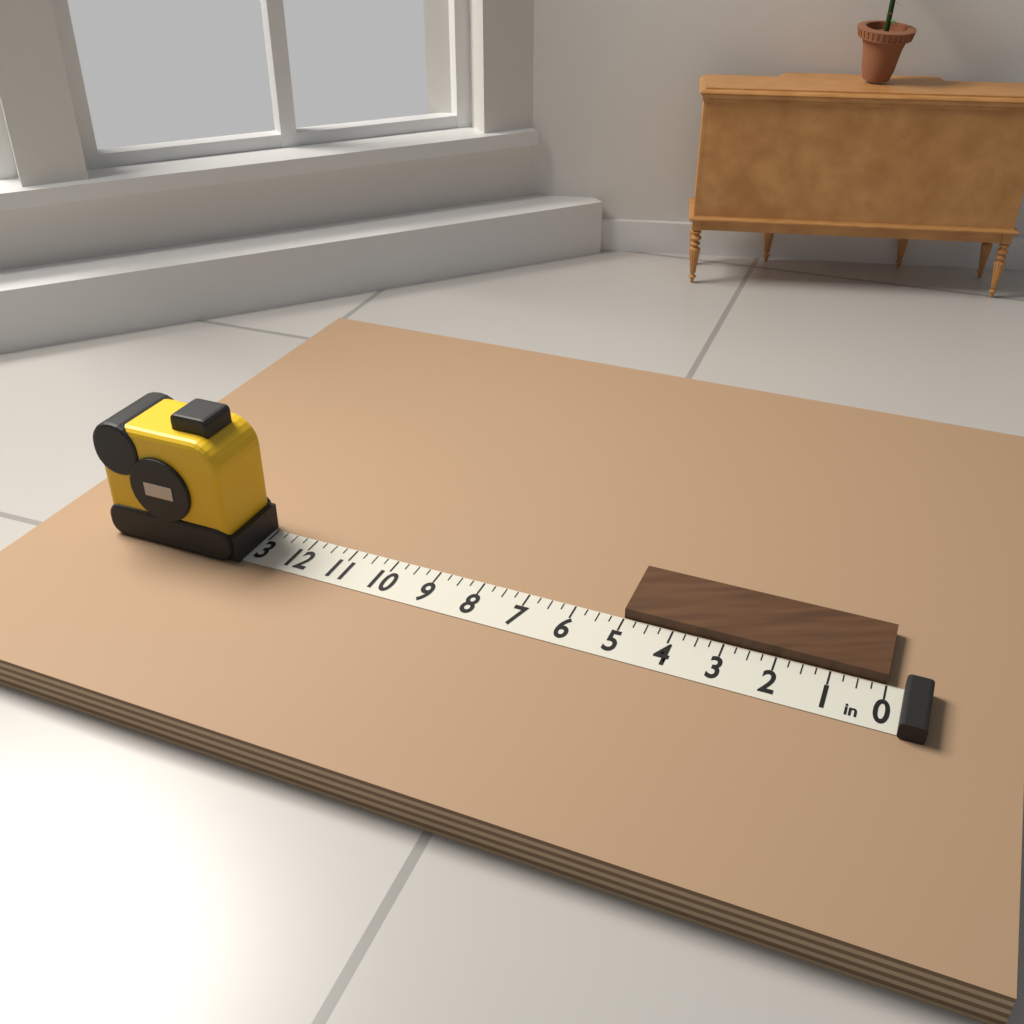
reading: 5.00 in
